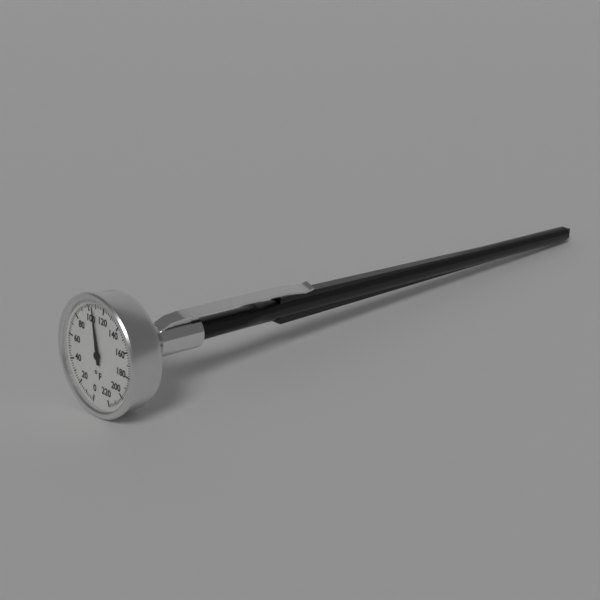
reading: 106 °F
